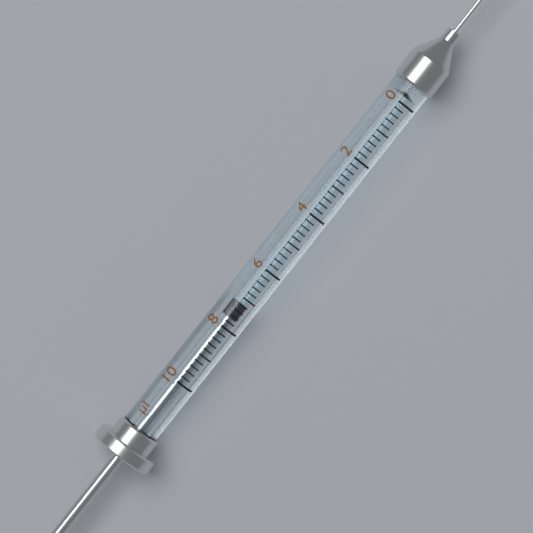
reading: 7.2 µl
